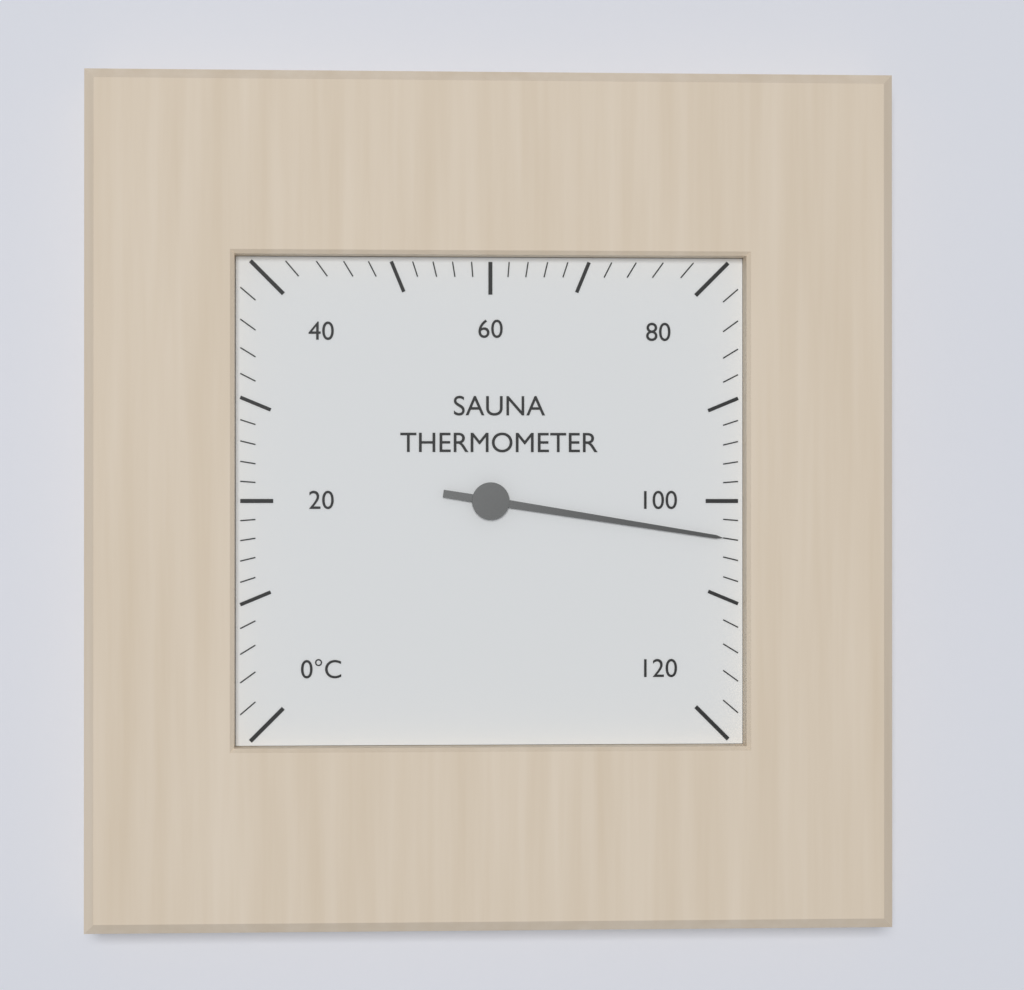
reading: 104 °C
